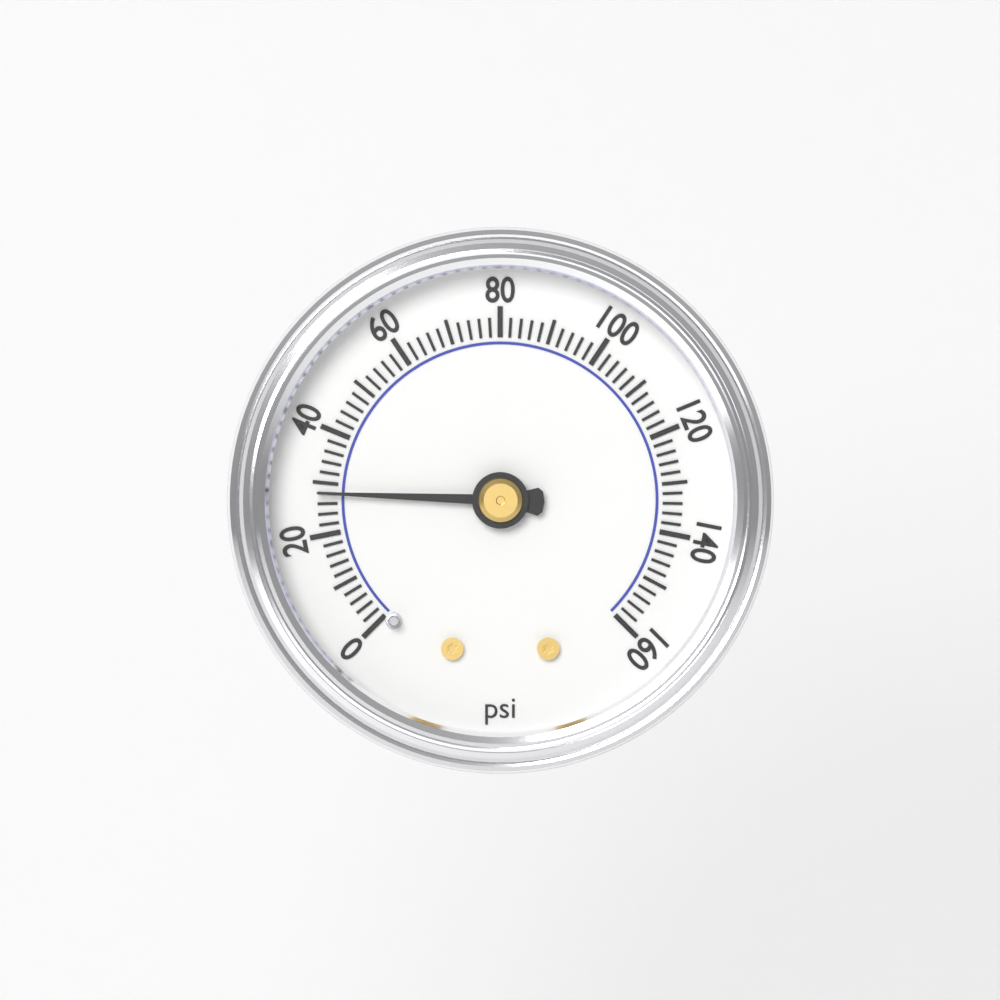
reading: 28 psi
